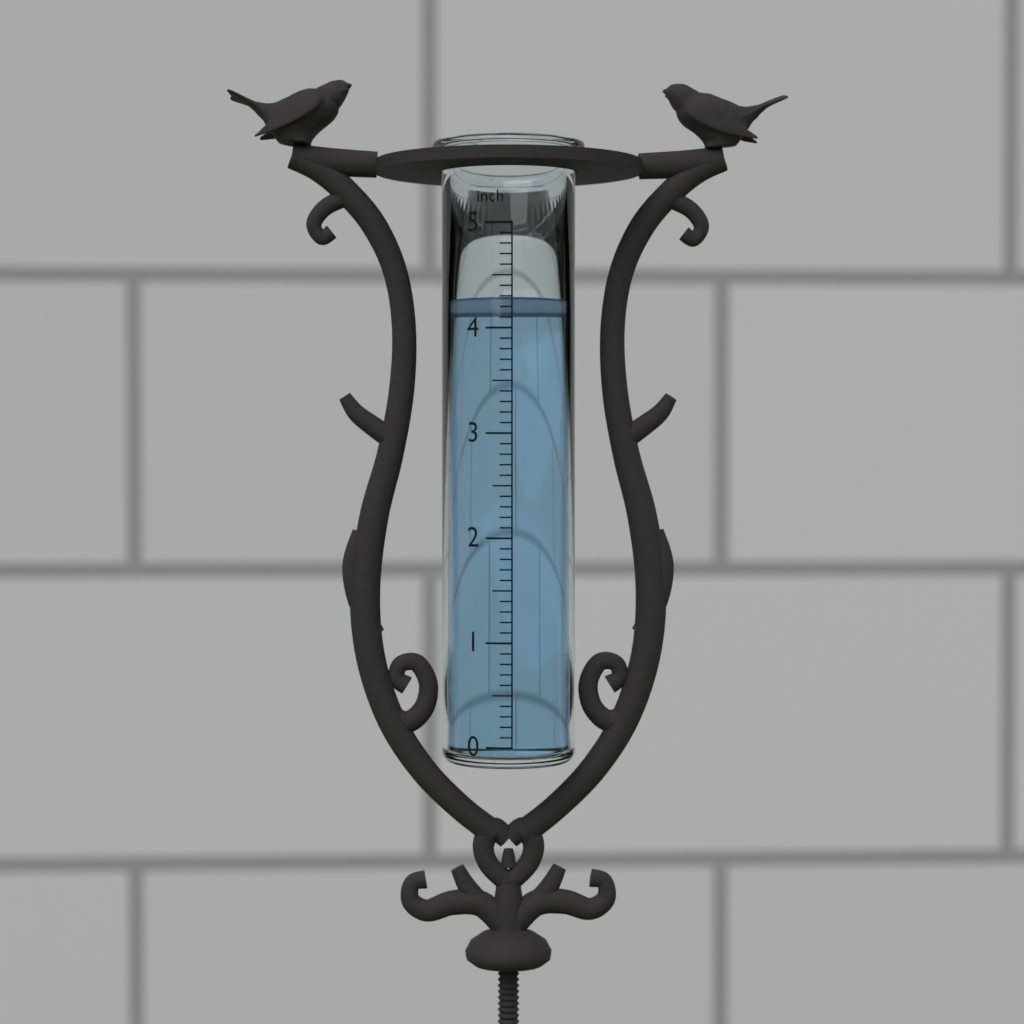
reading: 4.3 inch
